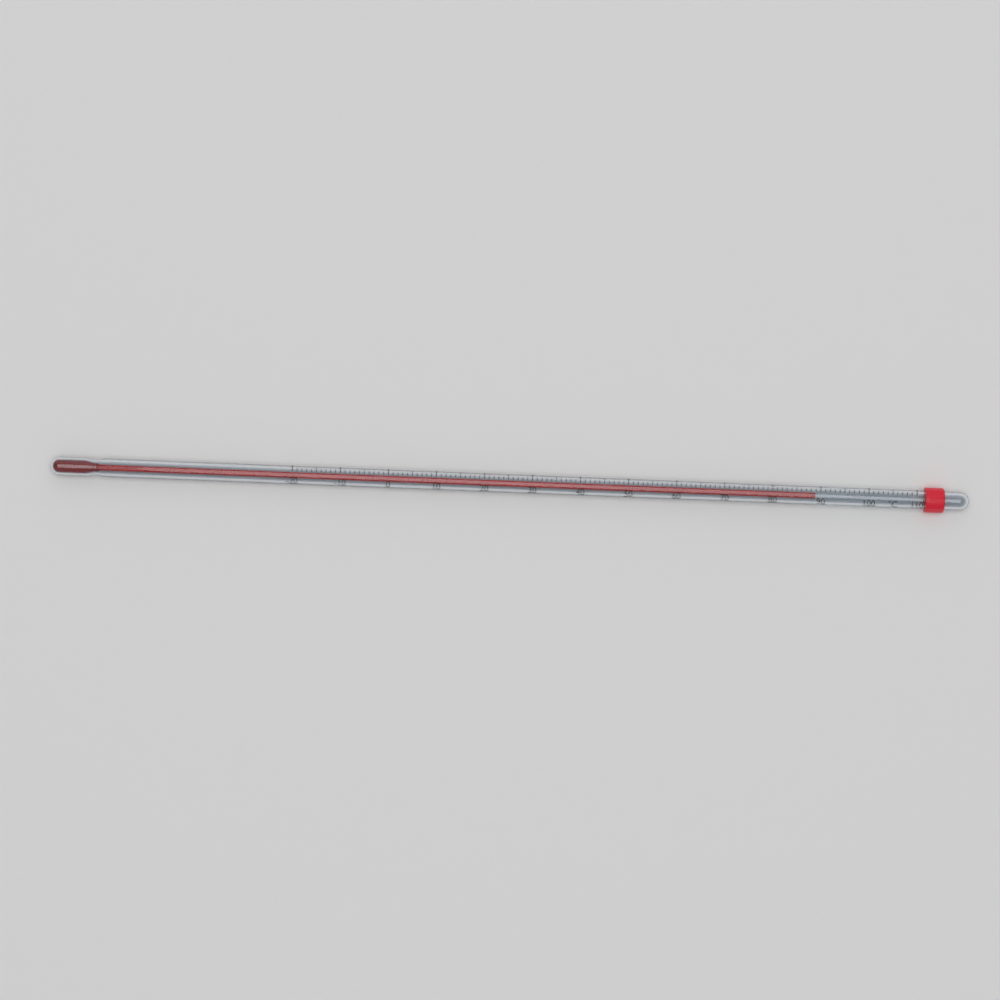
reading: 89 °C
